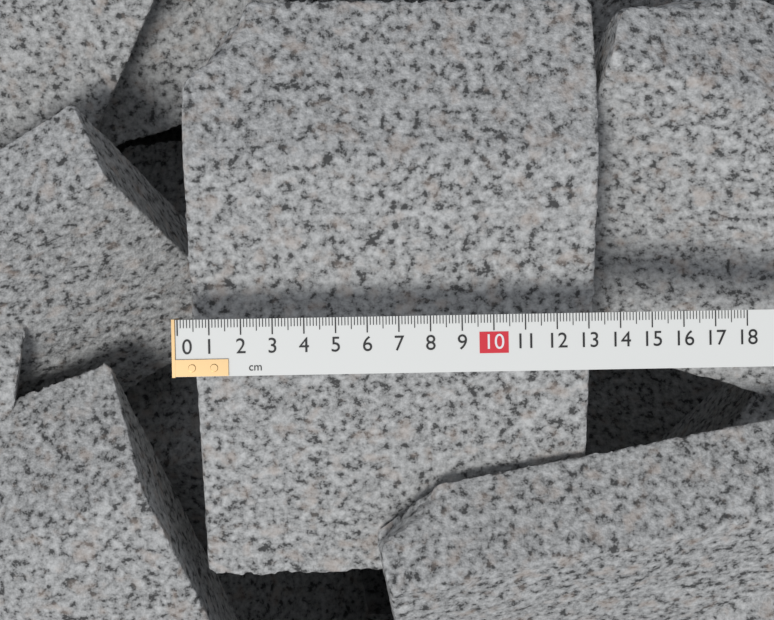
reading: 13.5 cm
